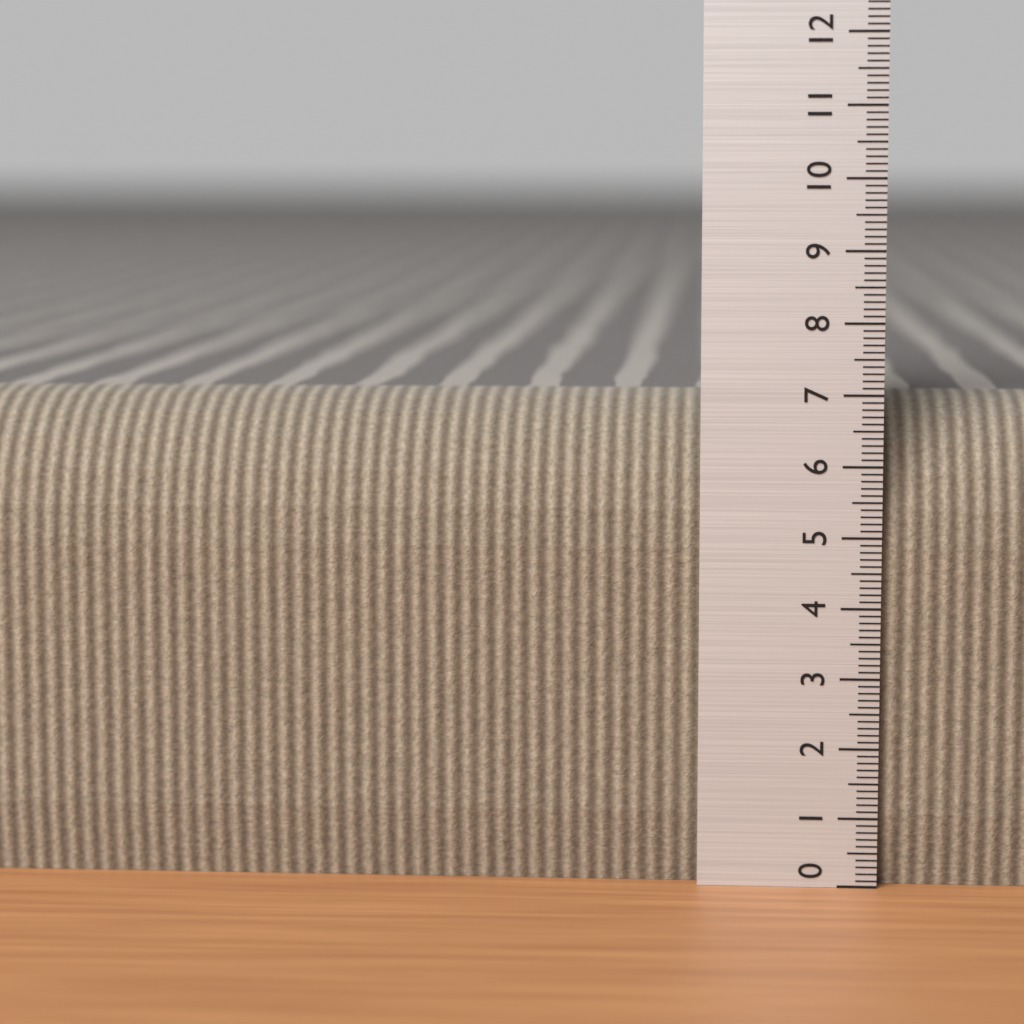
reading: 6.9 (no unit)
